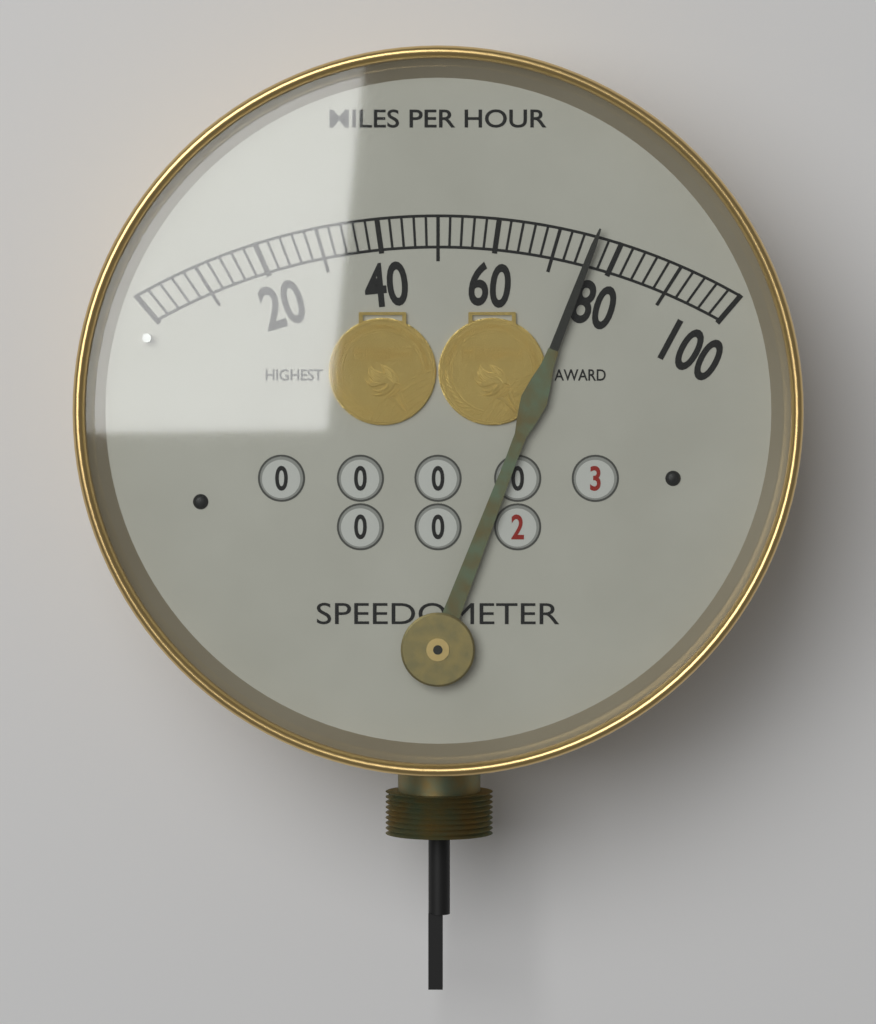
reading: 76 mph
